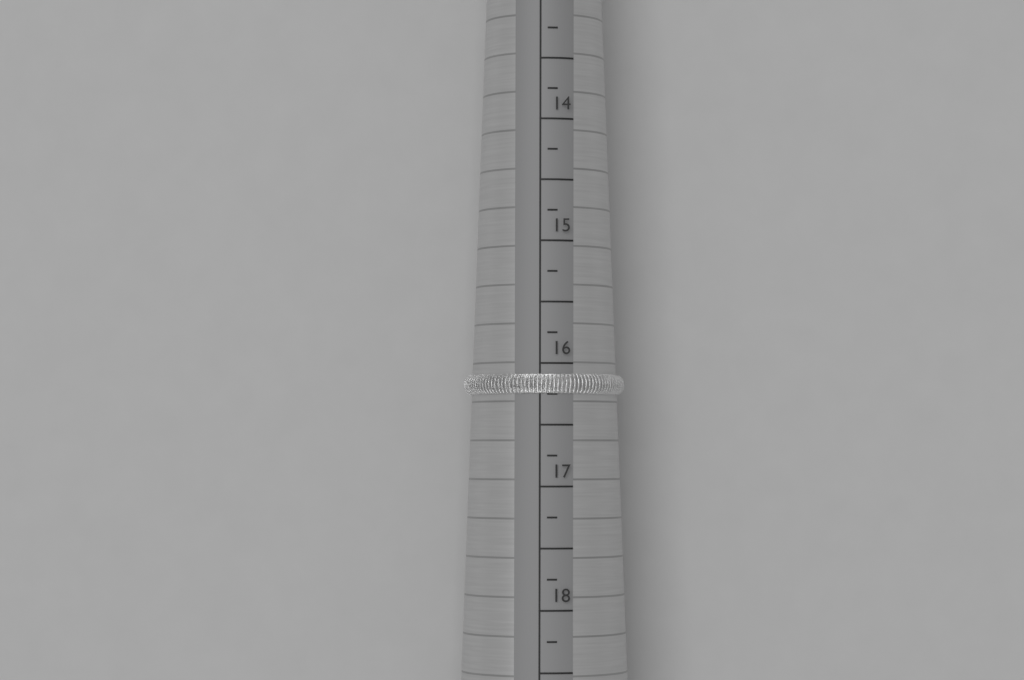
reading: 16.25 mm
